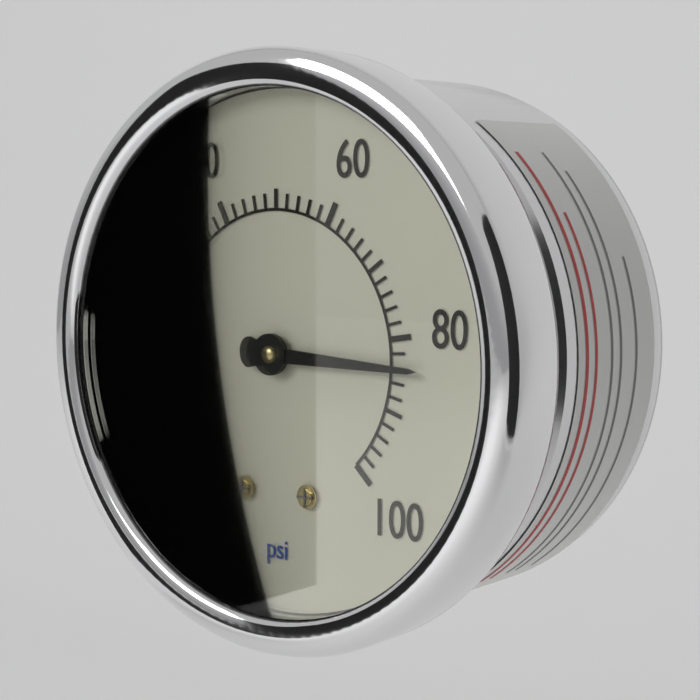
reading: 84 psi
